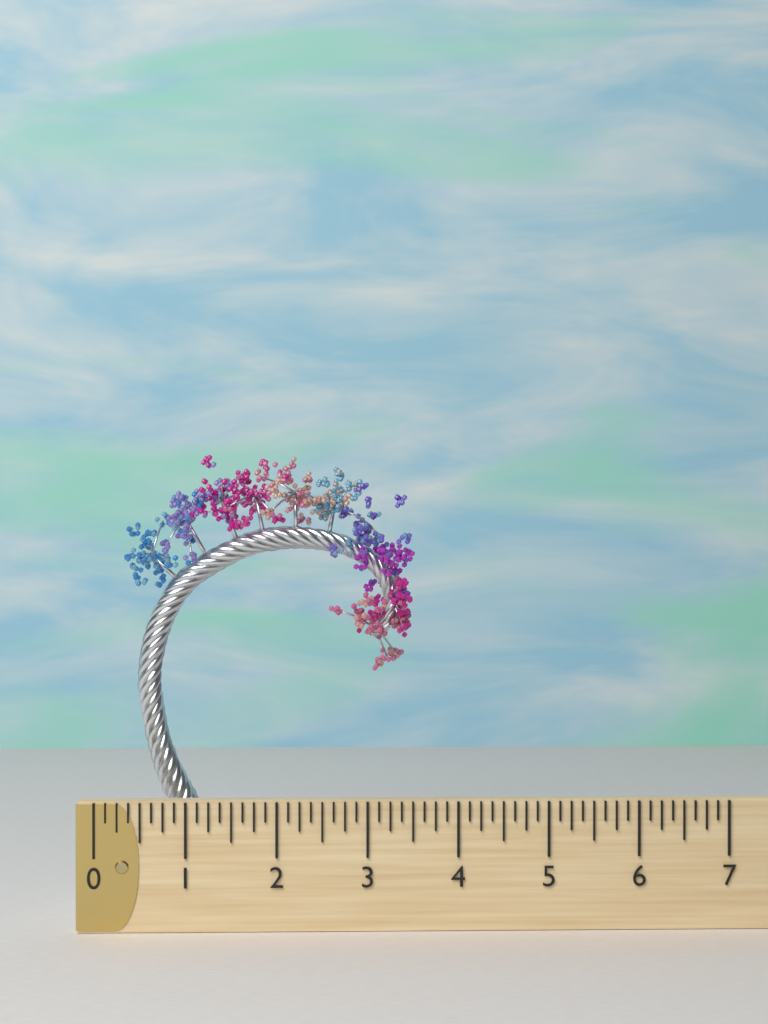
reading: 3.625 (no unit)
